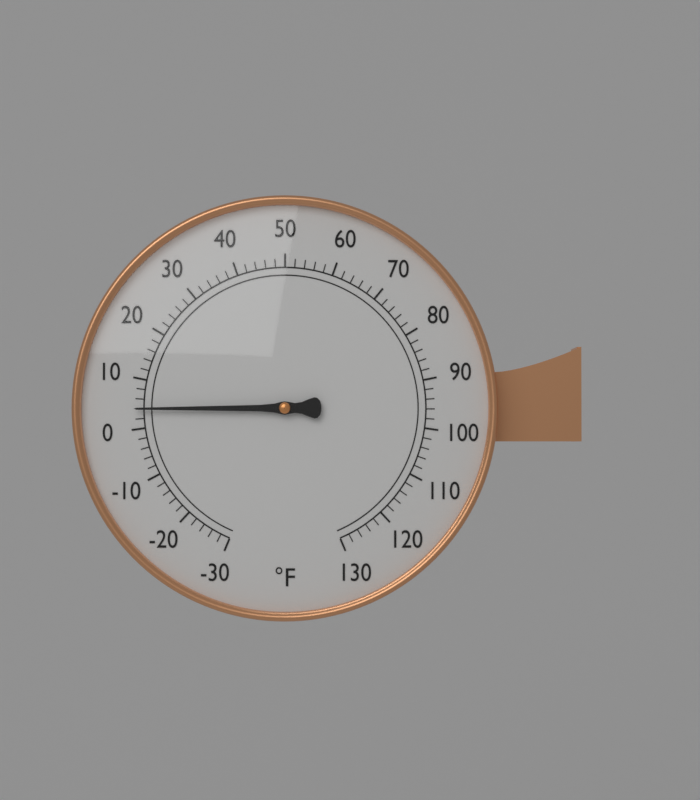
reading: 4 °F
